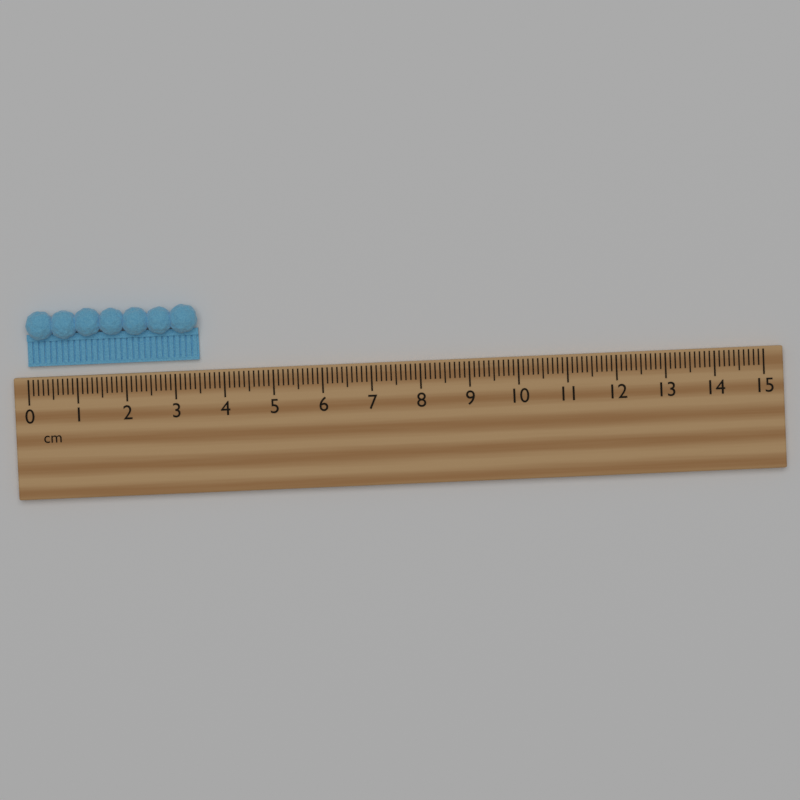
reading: 3.5 cm
